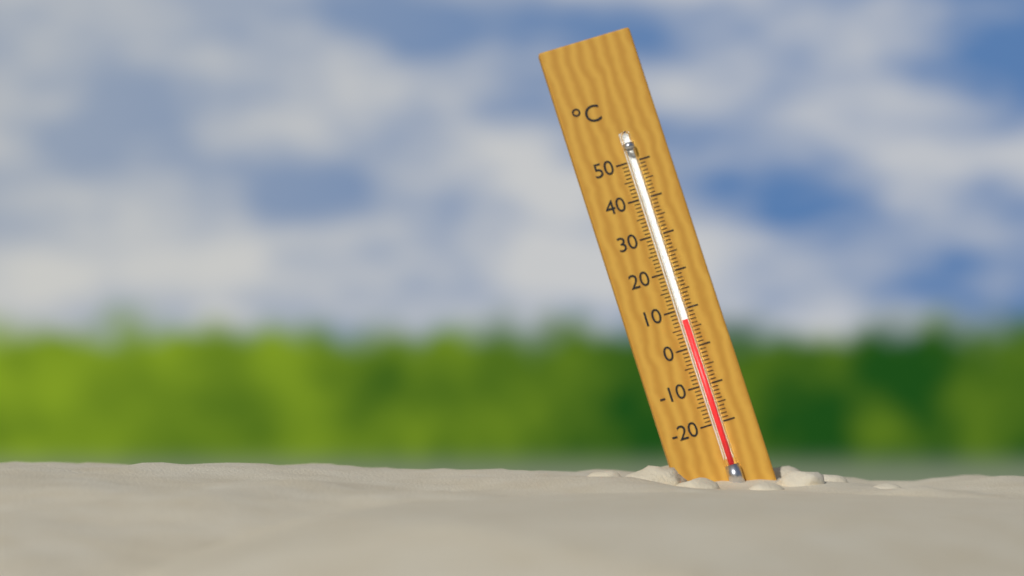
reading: 7 °C
